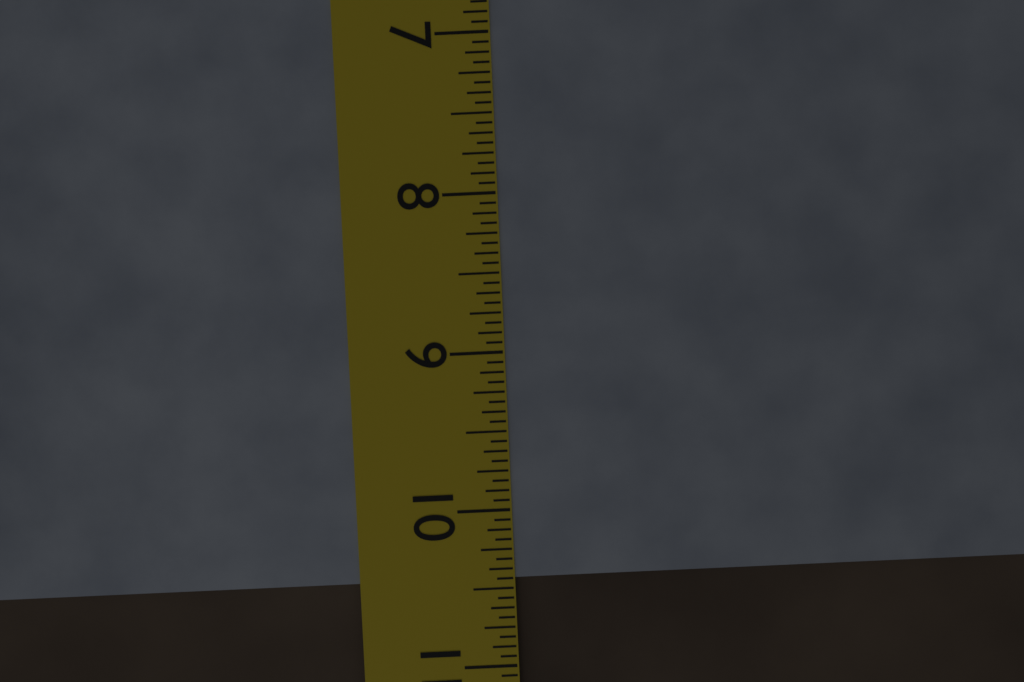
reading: 10.4375 in
